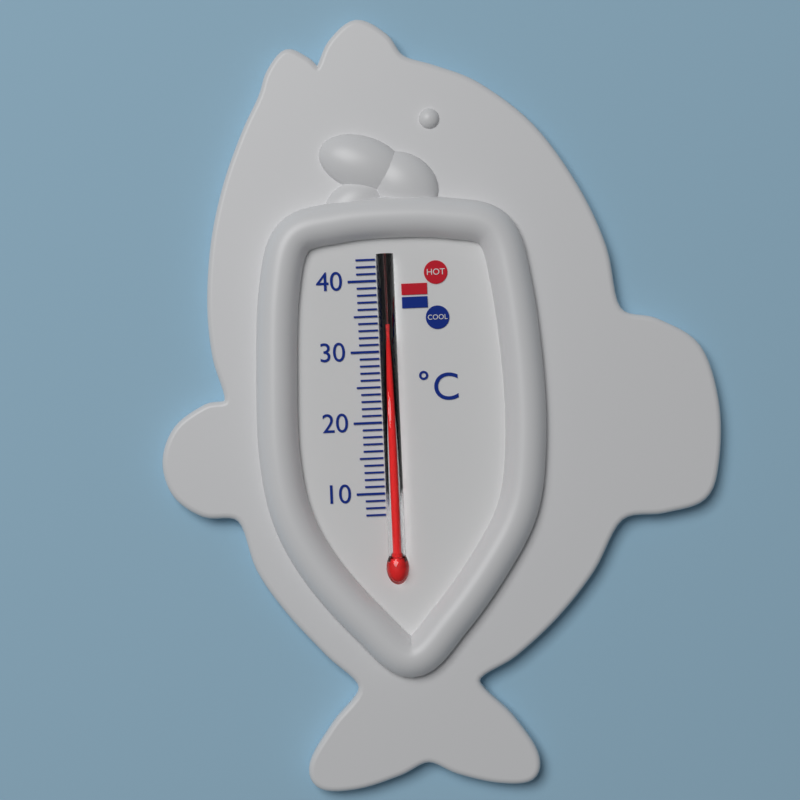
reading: 32 °C
